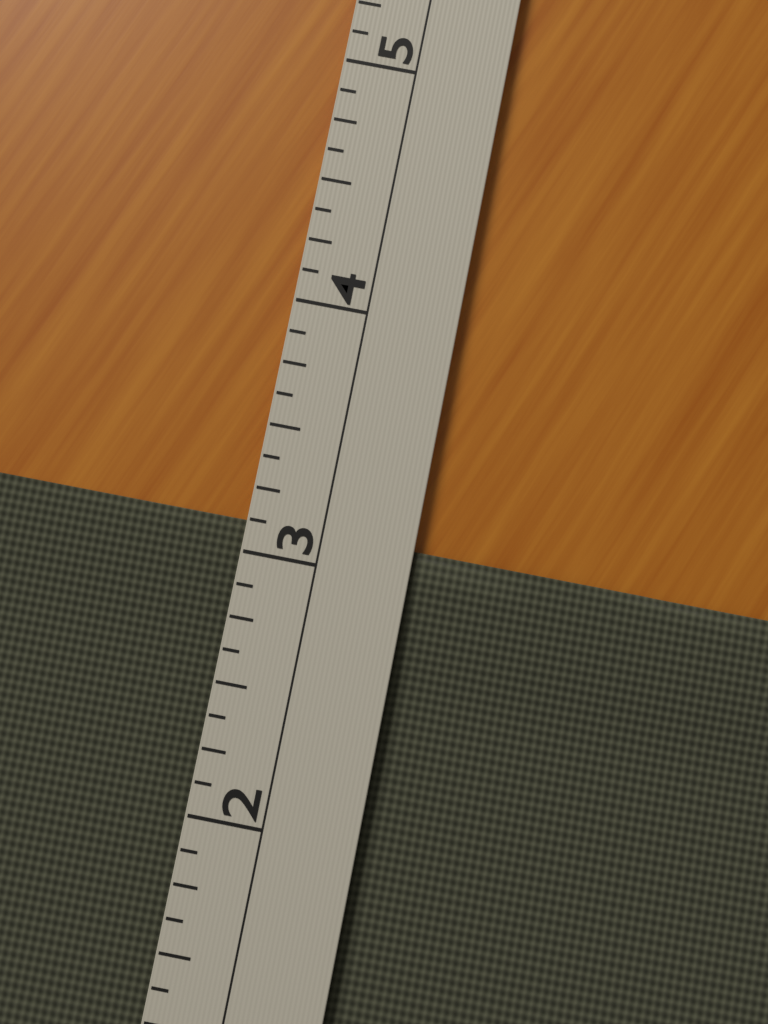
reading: 3.125 (no unit)
